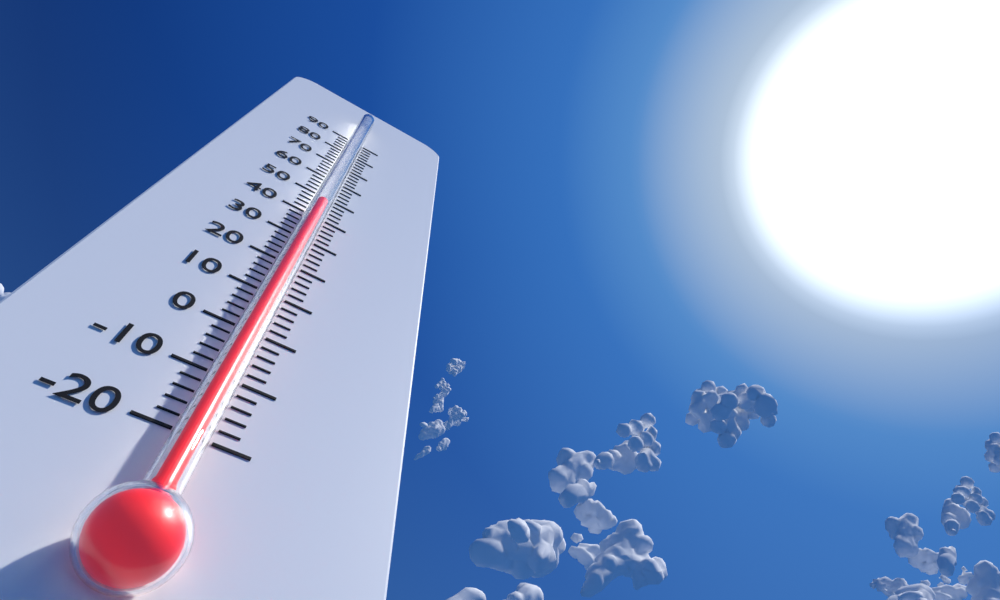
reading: 42 (no unit)
